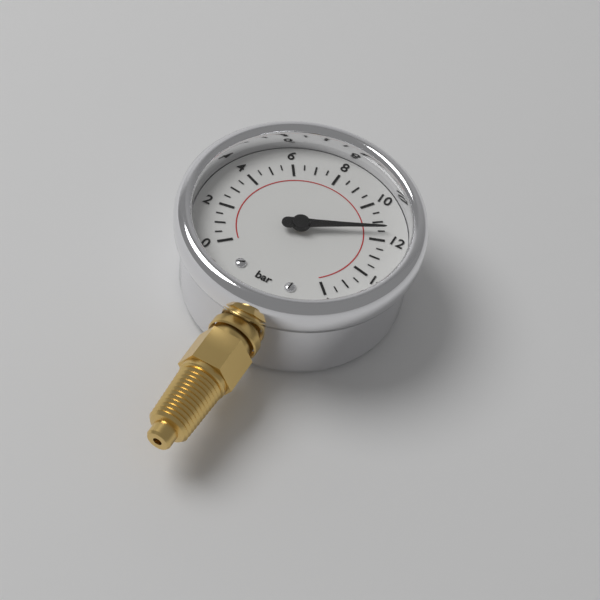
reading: 11.5 bar
